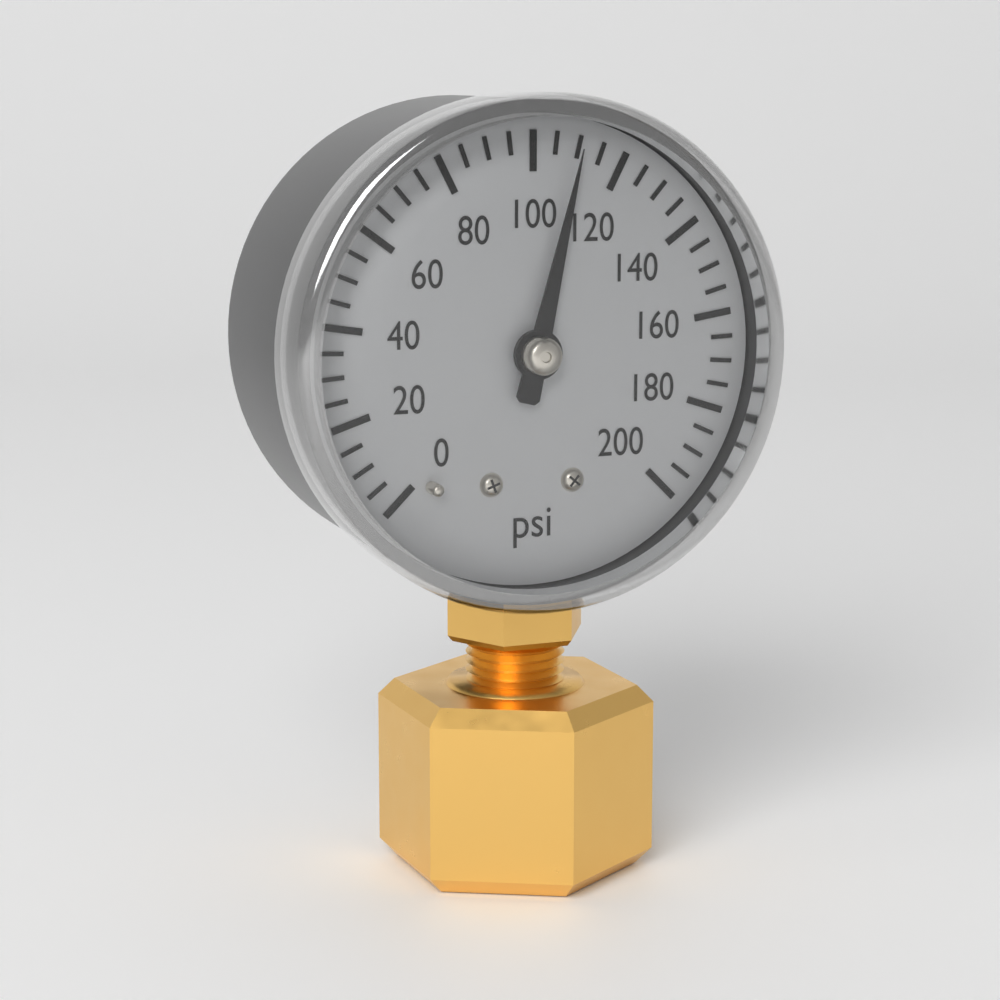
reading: 110 psi
